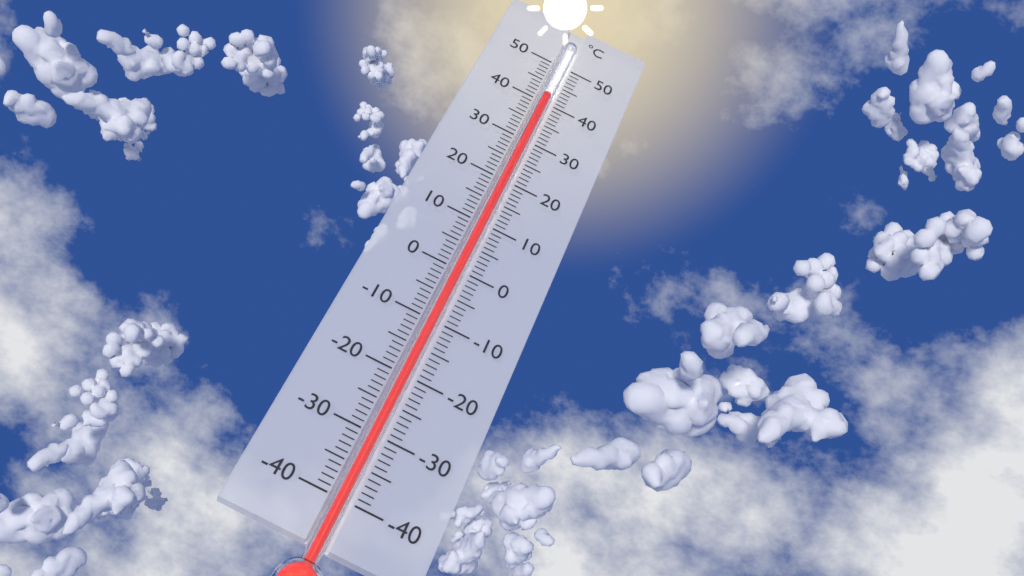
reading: 42 °C
